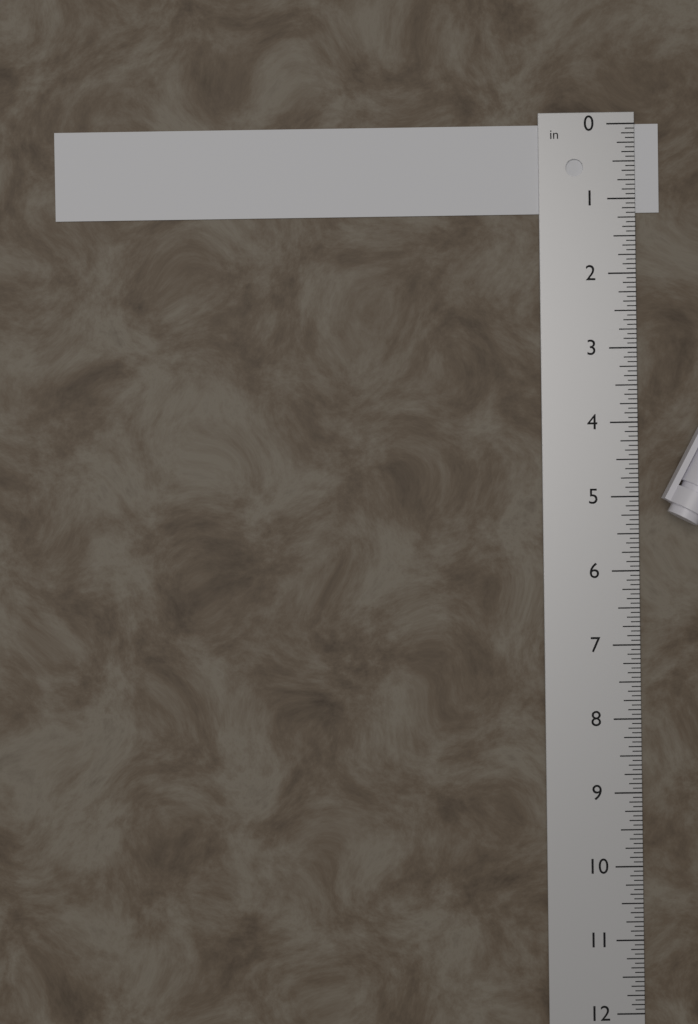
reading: 1.1875 in
